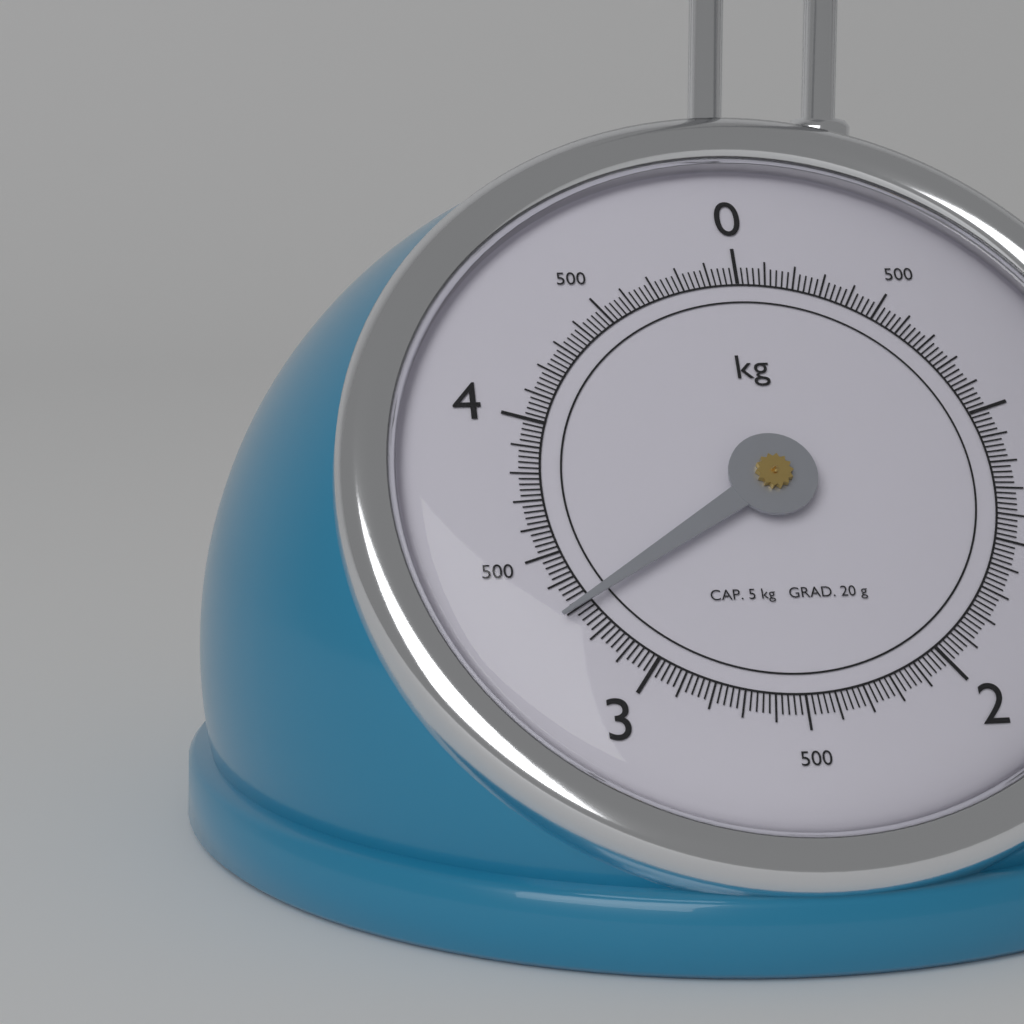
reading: 3.30 kg
